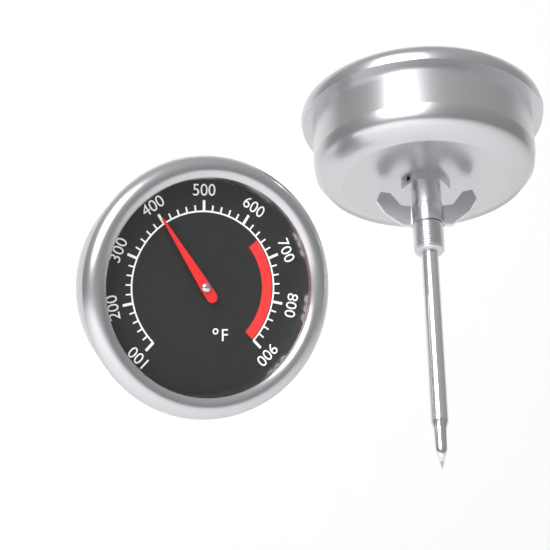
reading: 400 °F
